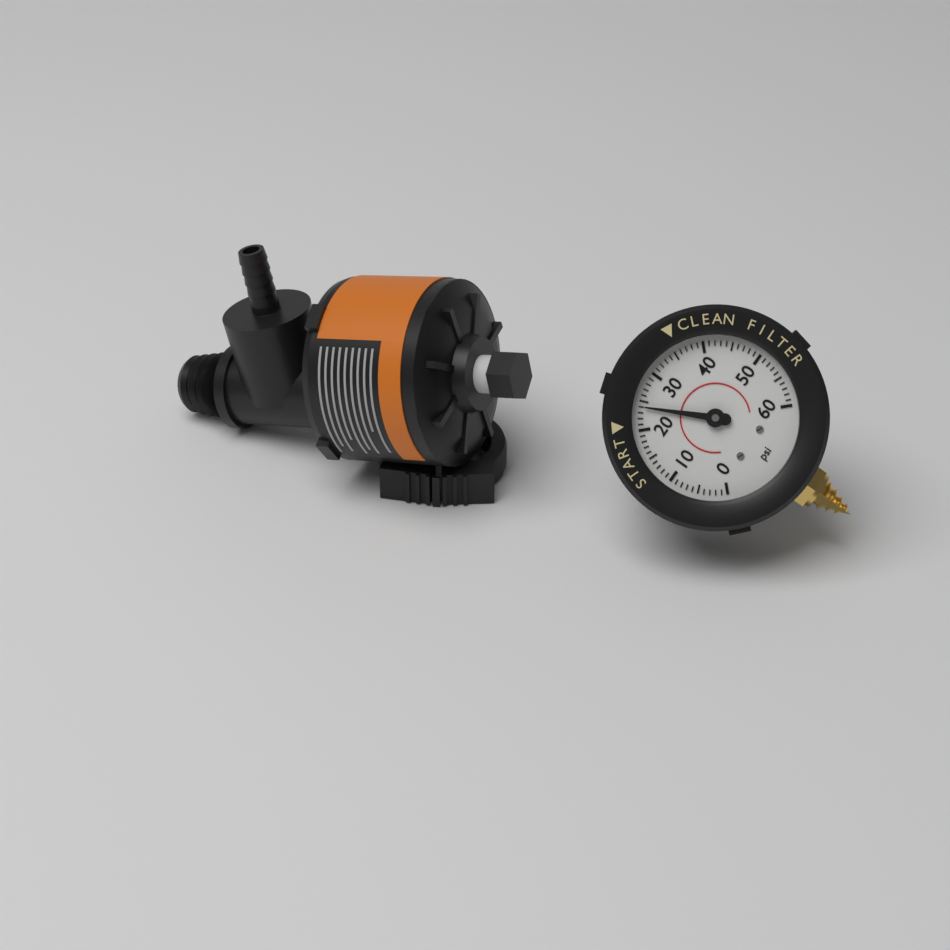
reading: 24 psi
